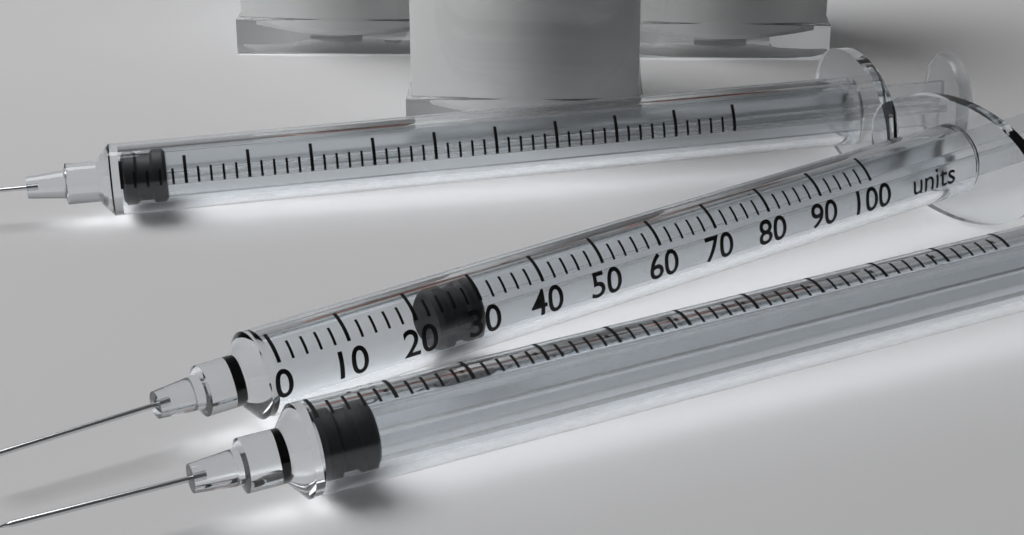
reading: 24 units
